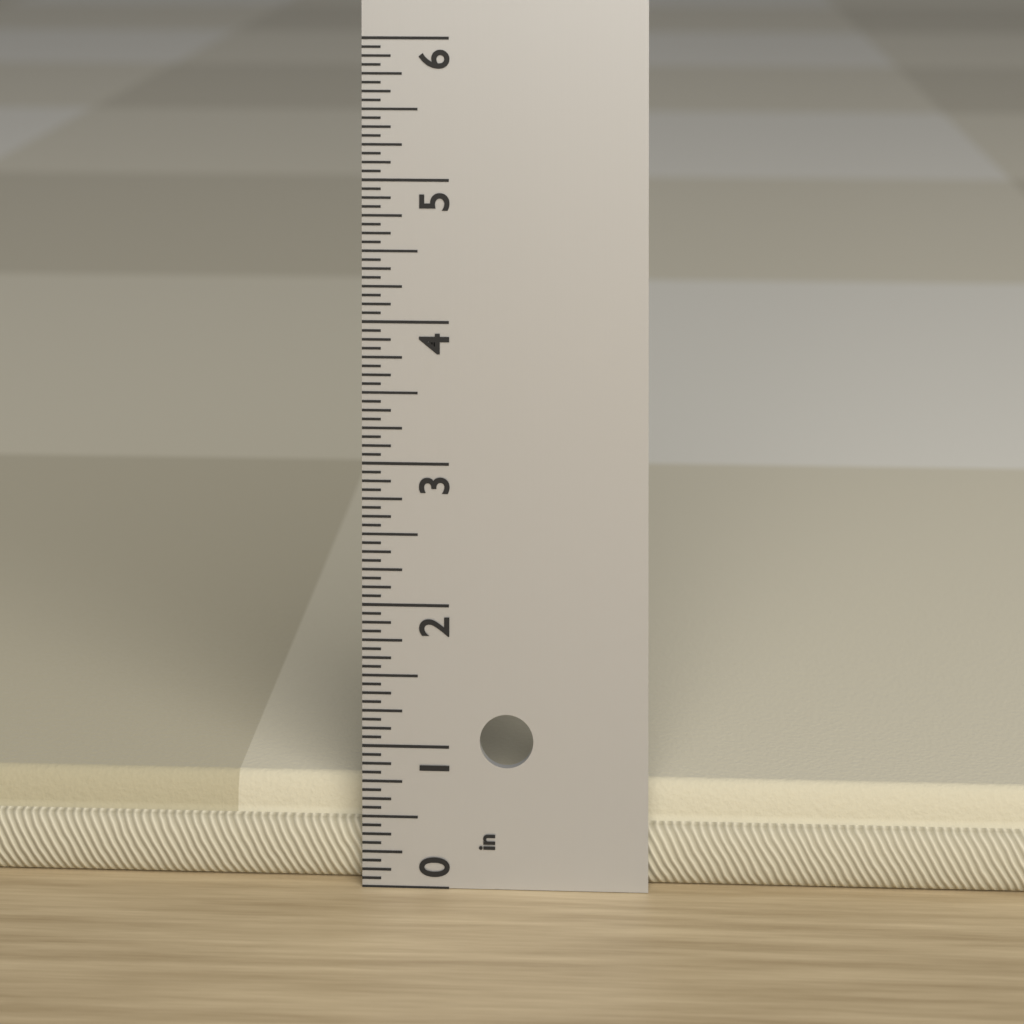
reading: 0.6875 in
